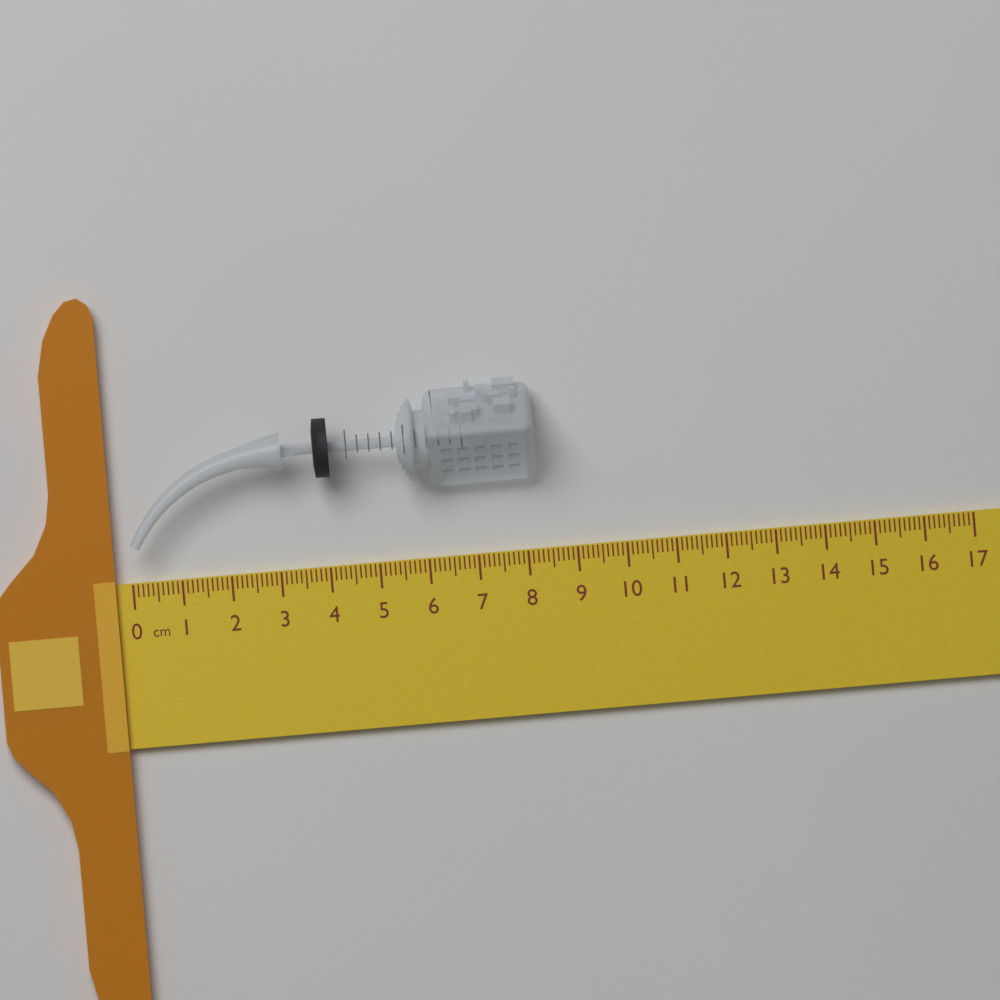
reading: 8.3 cm
